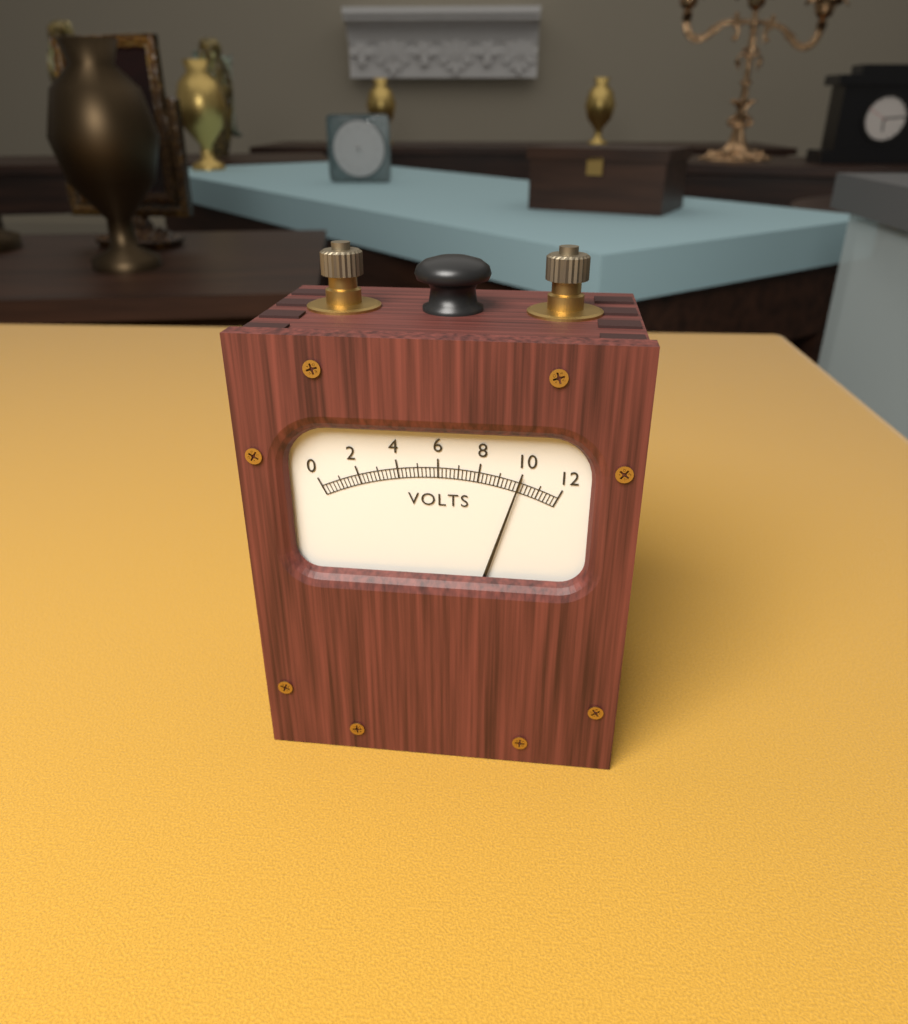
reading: 10.0 V
